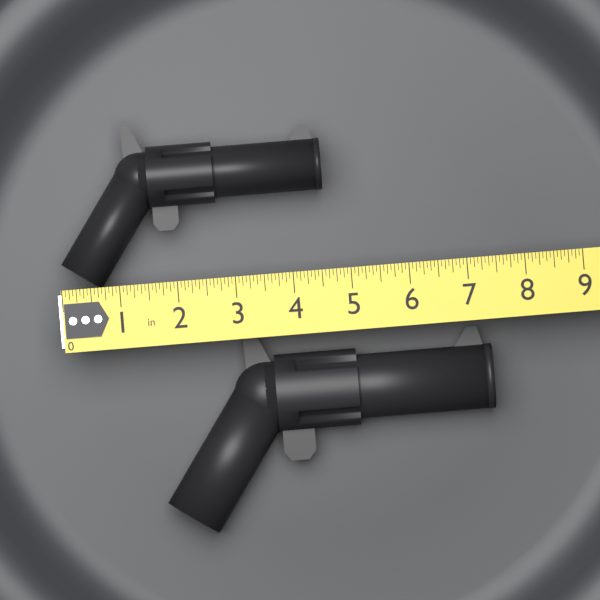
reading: 4.6250 in
